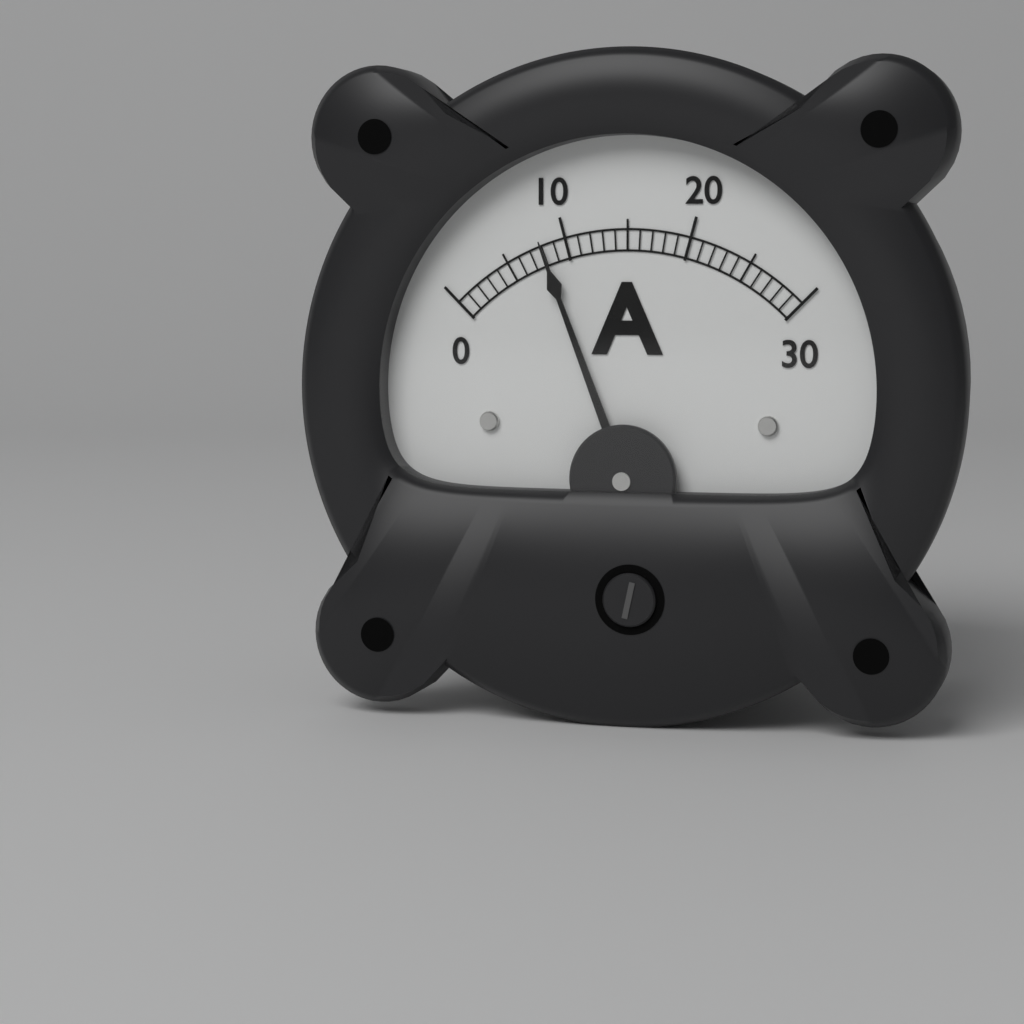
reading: 8 A
